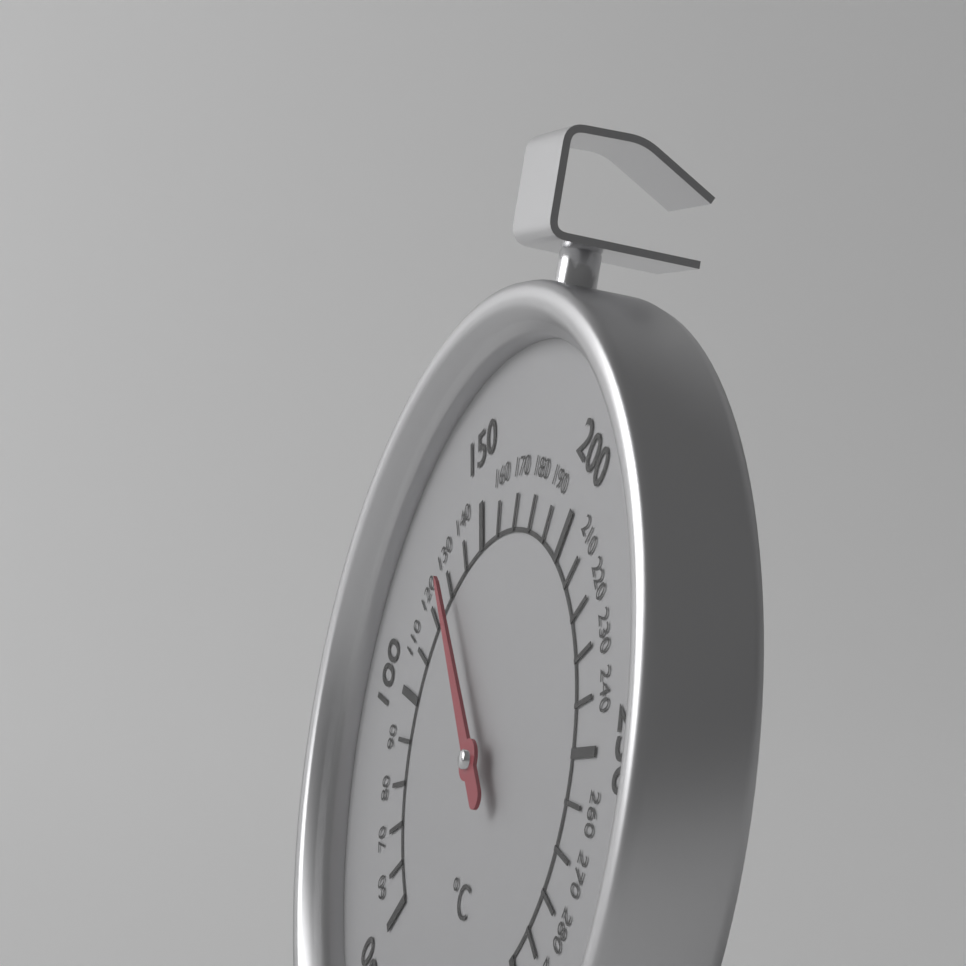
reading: 130 °C
